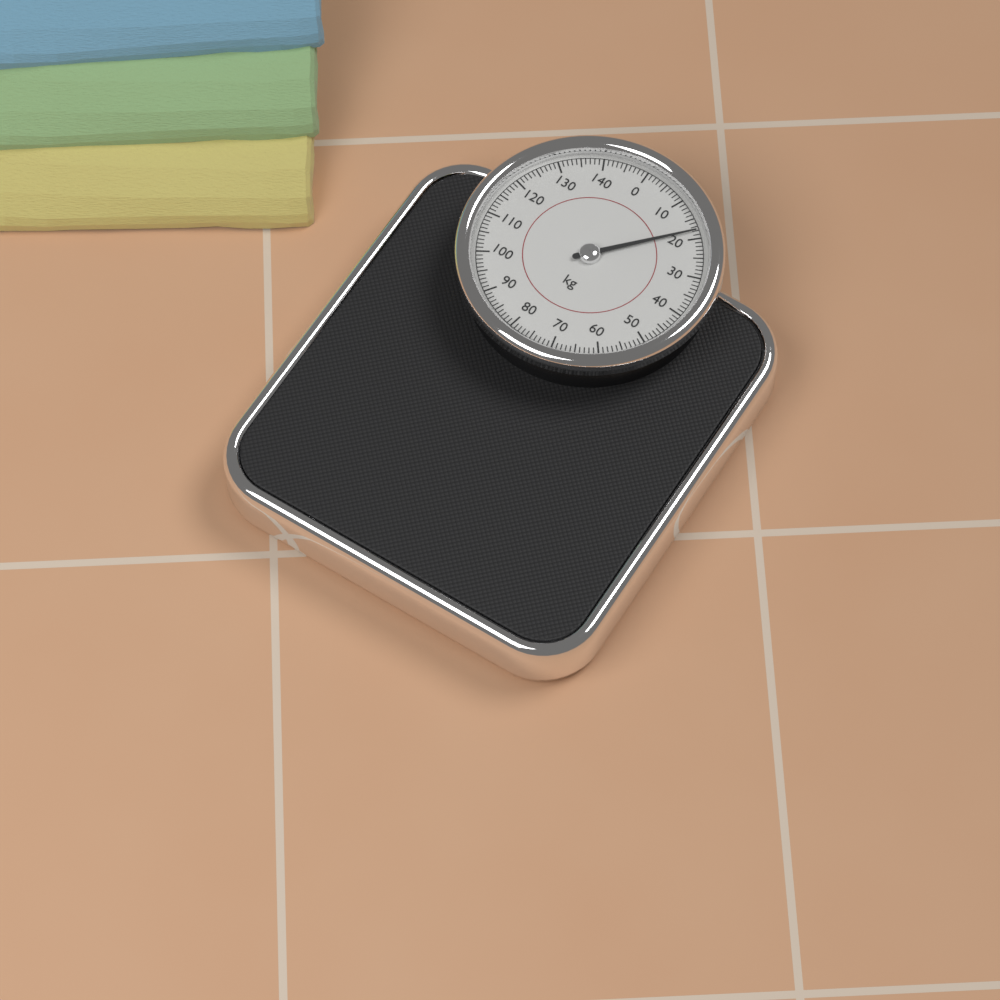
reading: 18 kg
